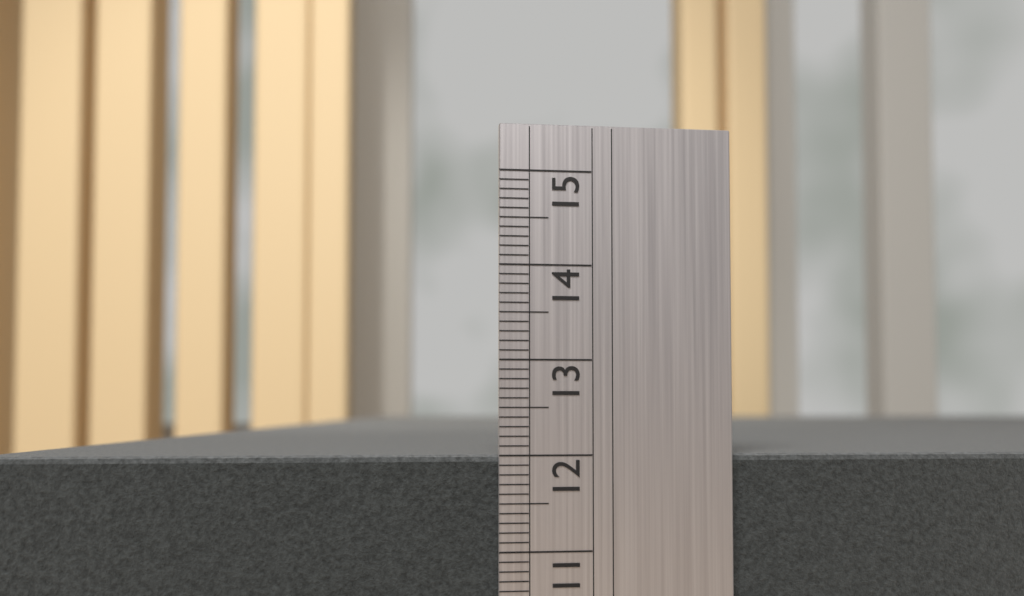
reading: 12.0 (no unit)
